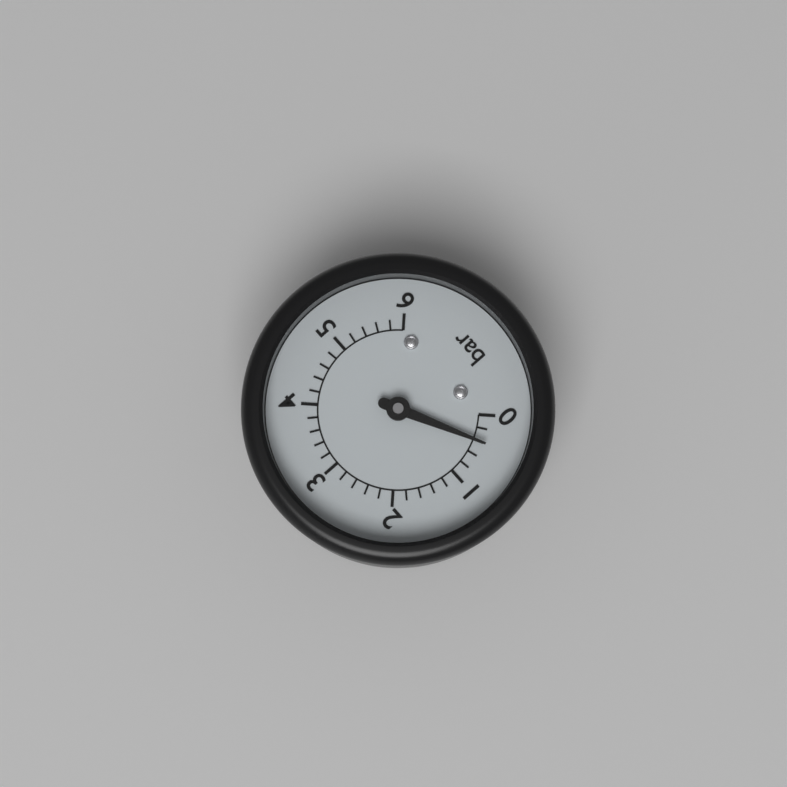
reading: 0.4 bar
